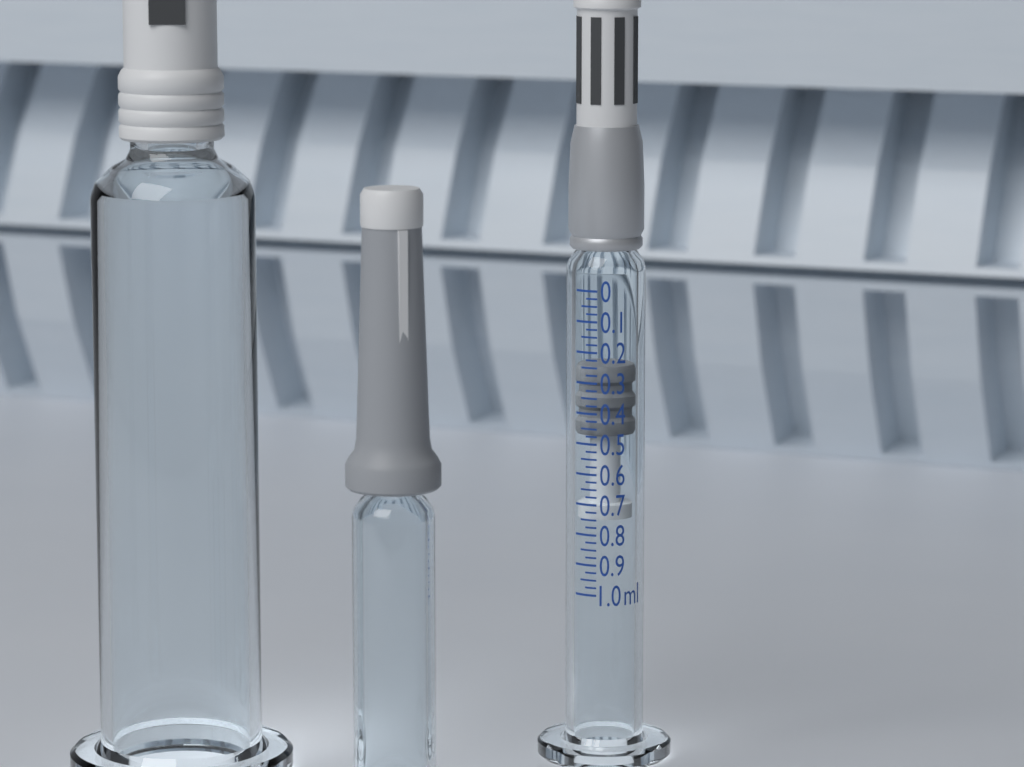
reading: 0.250 ml
